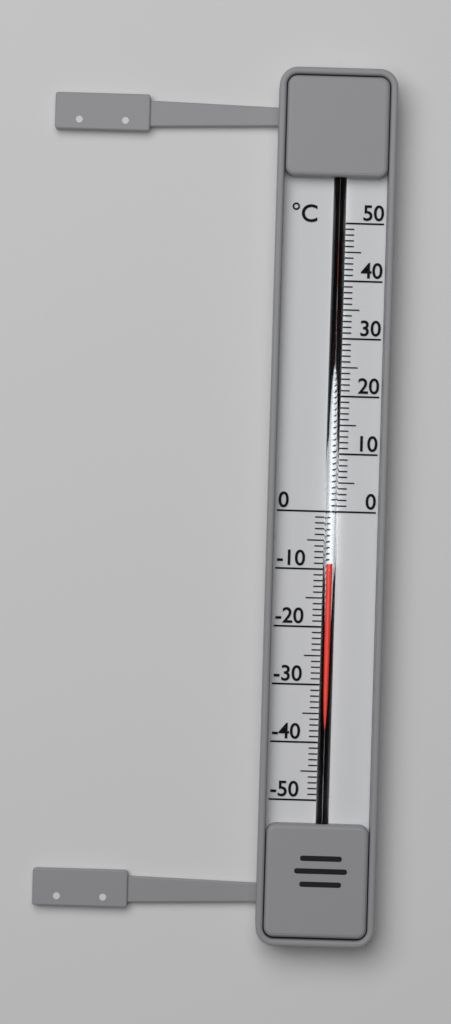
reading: -9 °C
